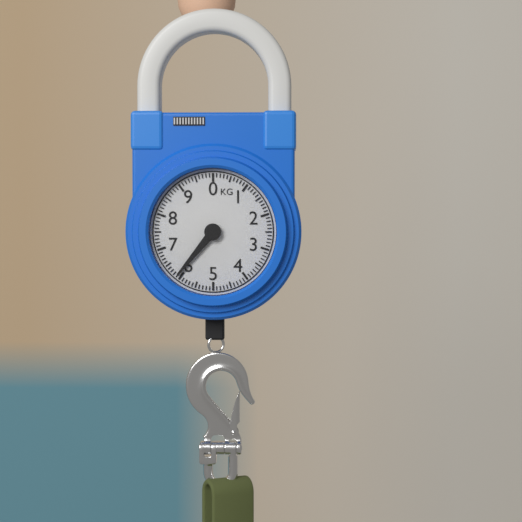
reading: 6.1 kg
